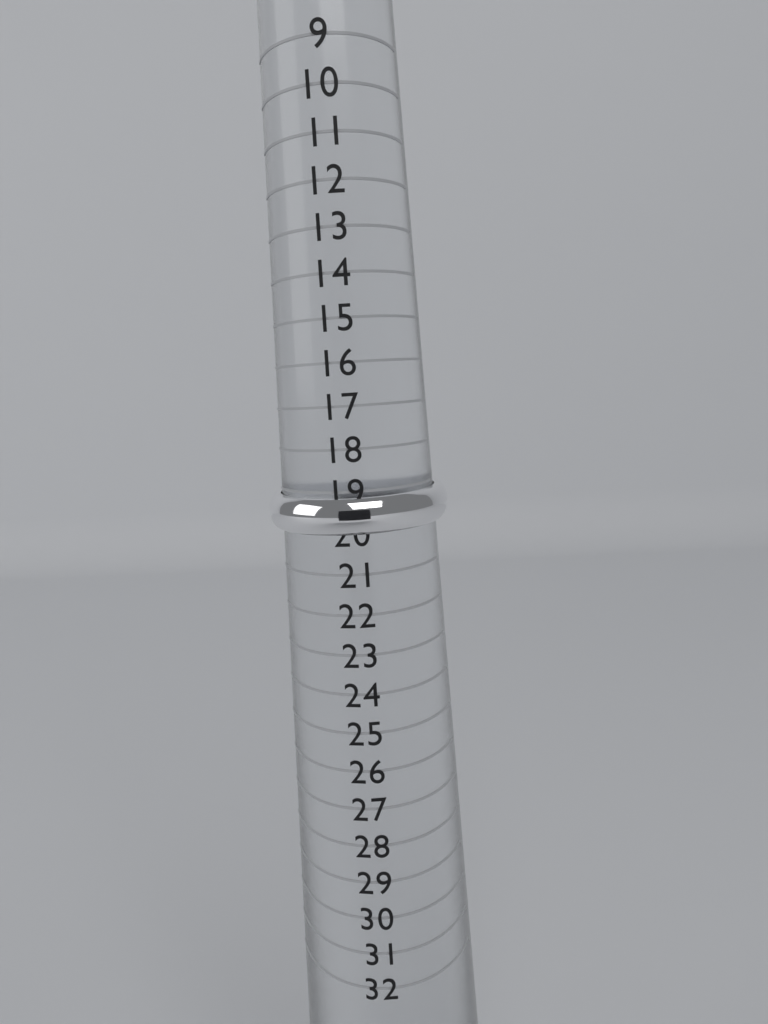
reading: 20 (no unit)
